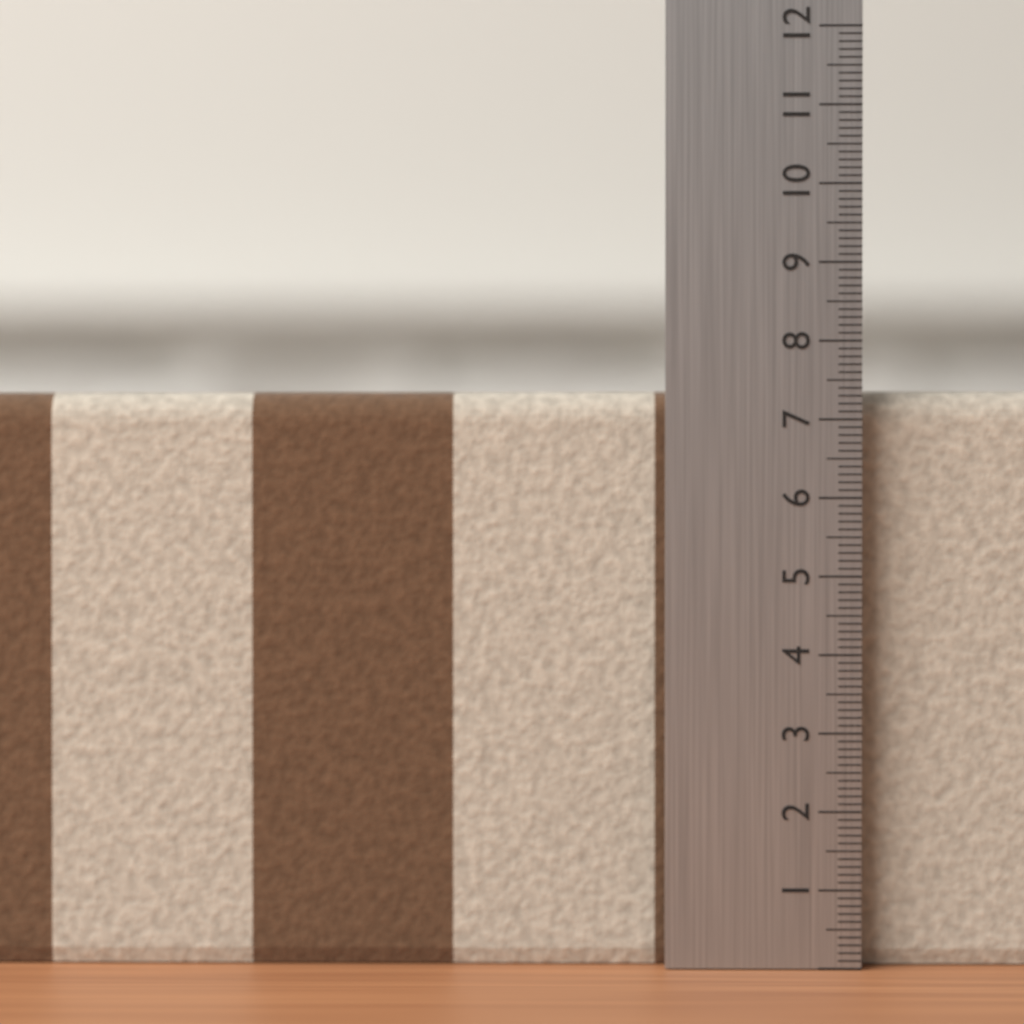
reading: 7.4 (no unit)
